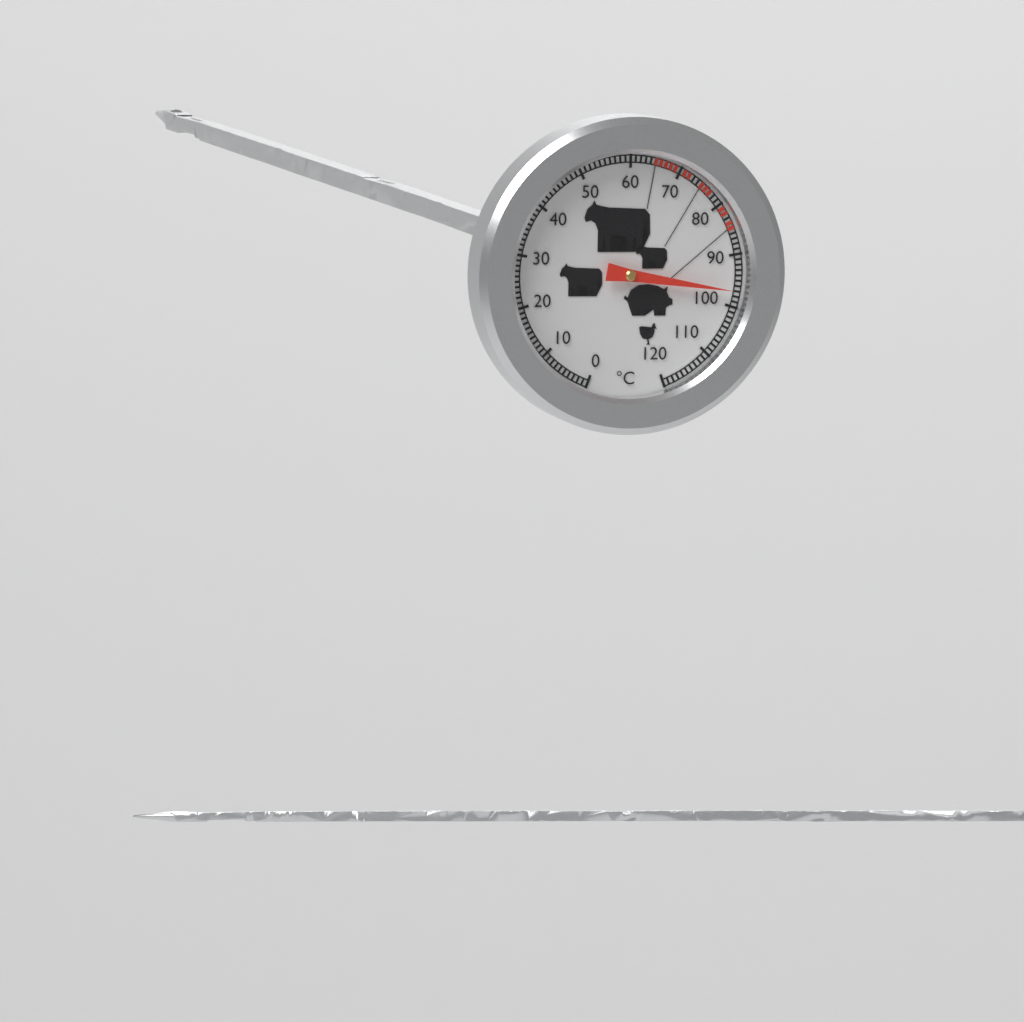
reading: 97 °C
